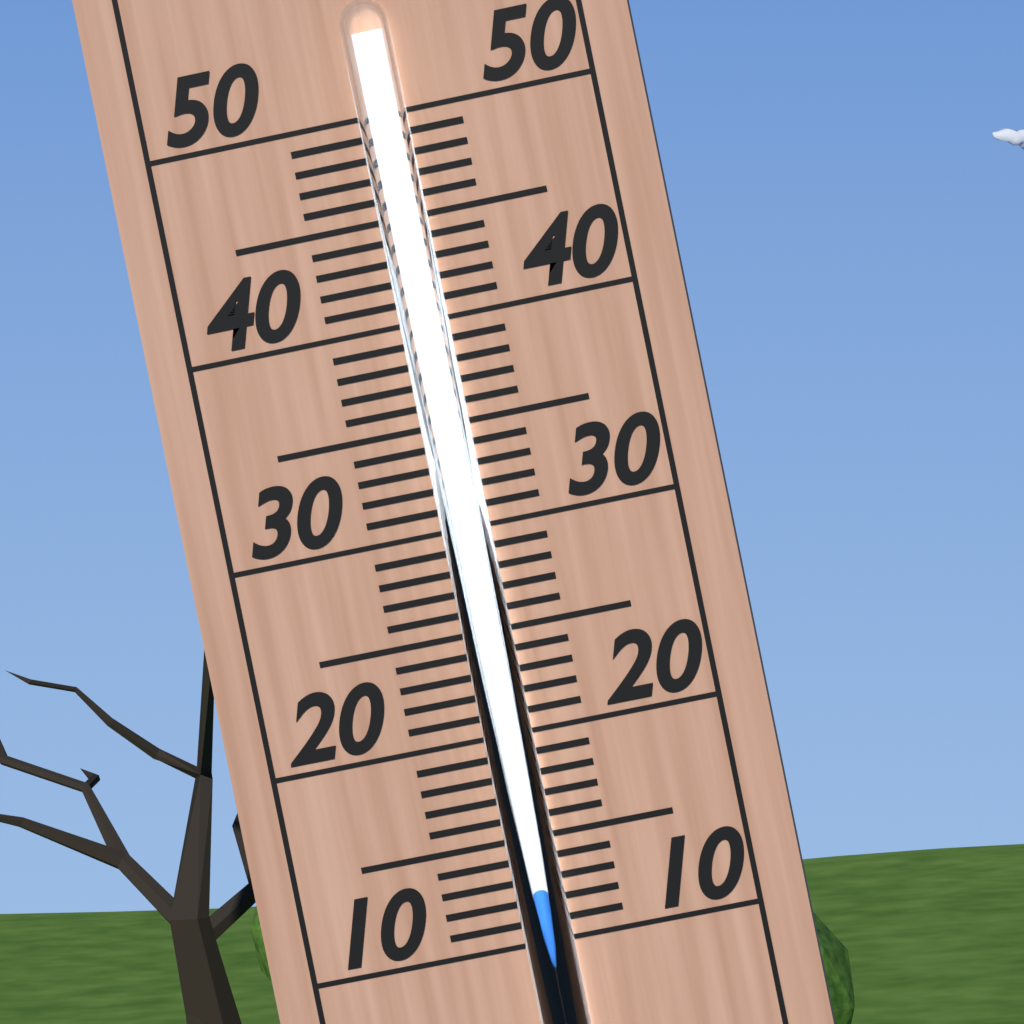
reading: 13 (no unit)
